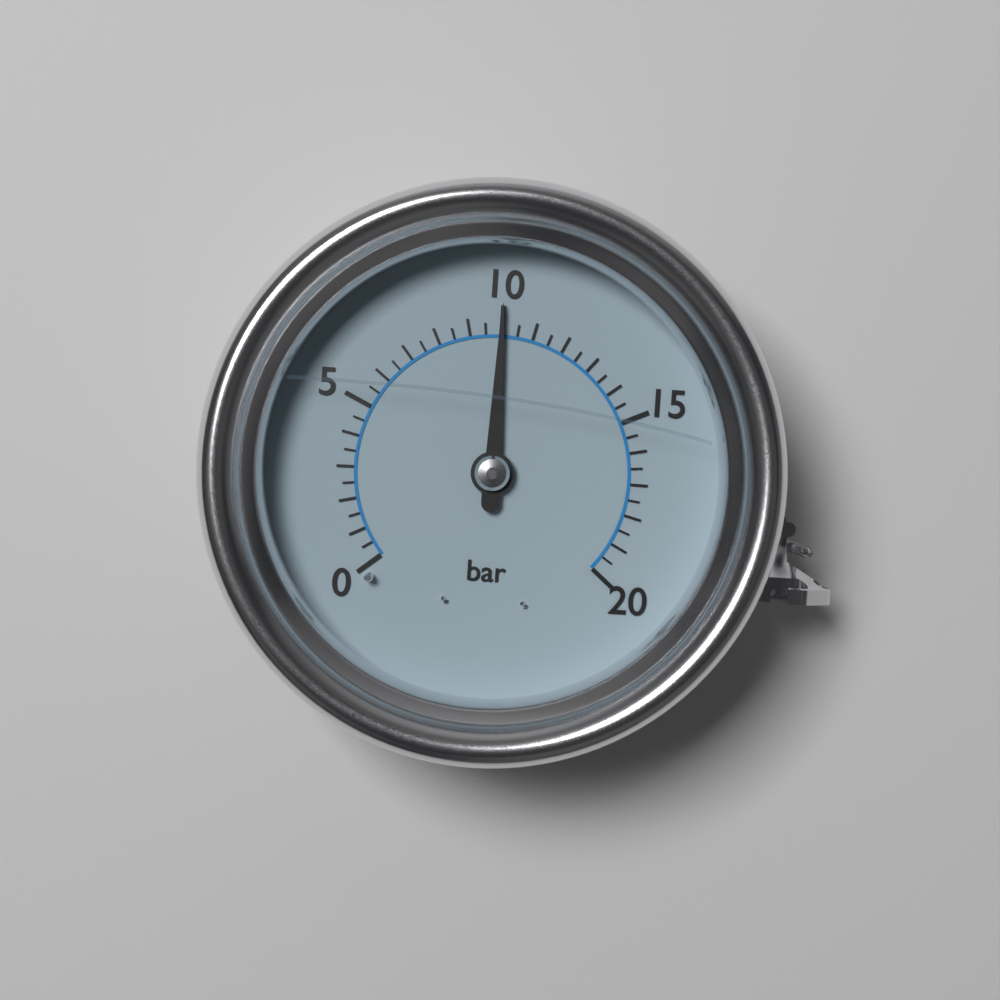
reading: 10.0 bar
